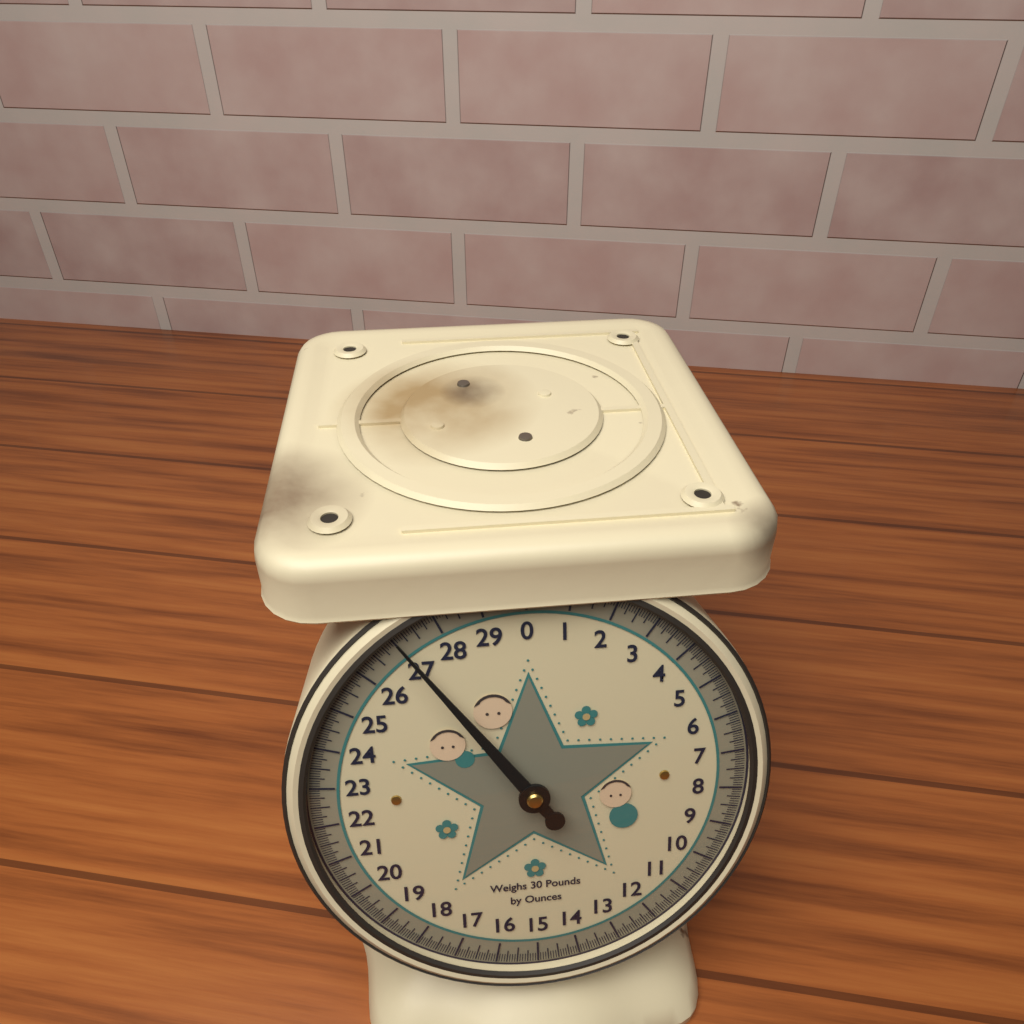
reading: 27.1250 lb
